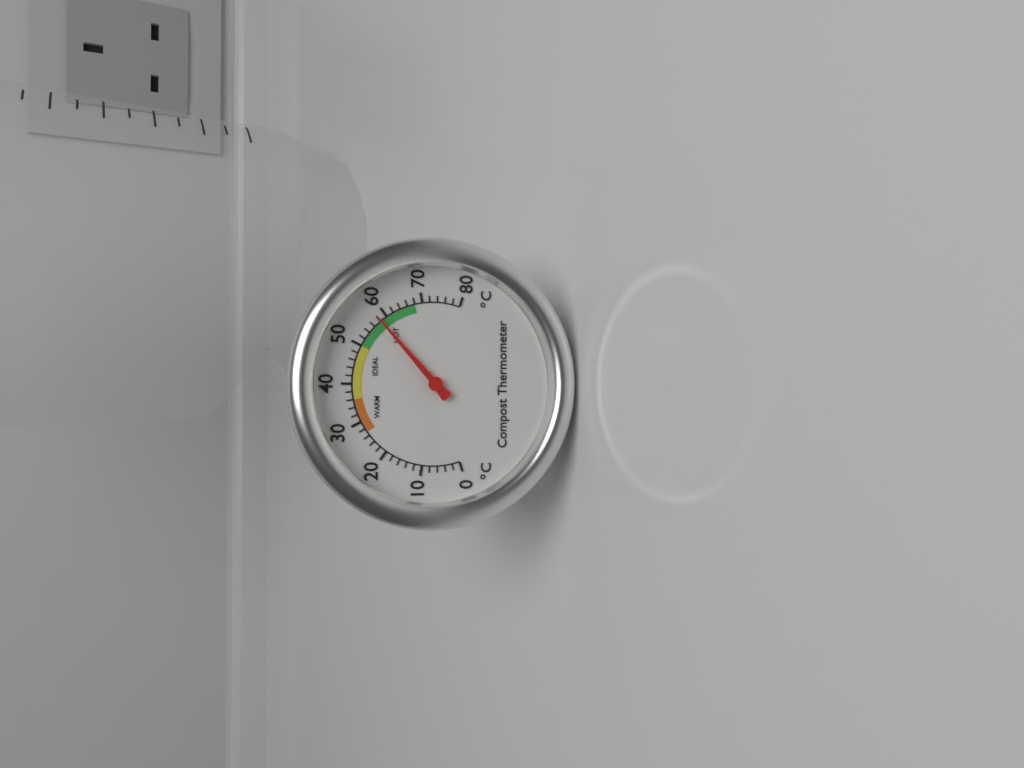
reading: 58 °C
